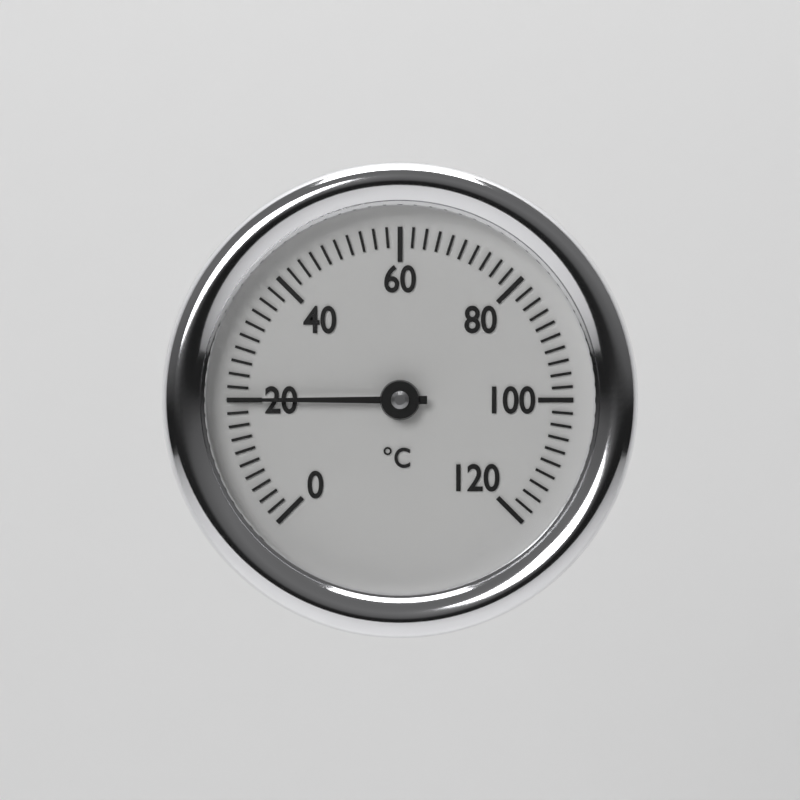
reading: 20 °C
